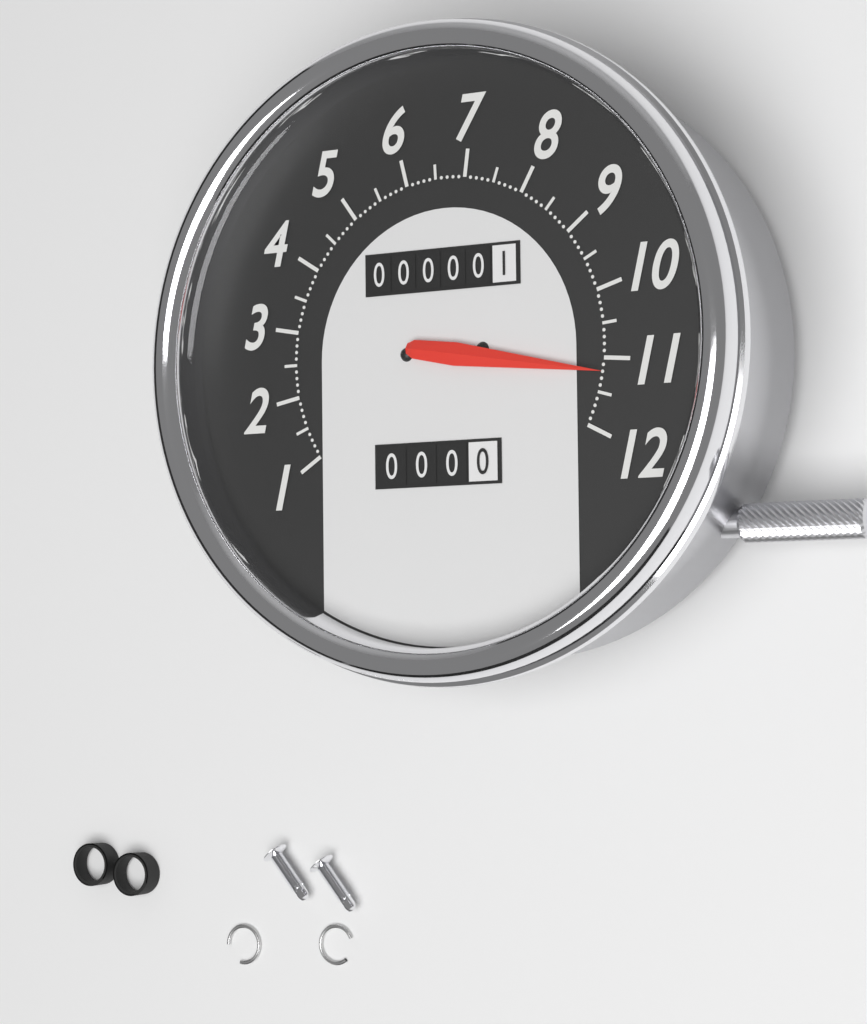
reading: 11.2 (no unit)
